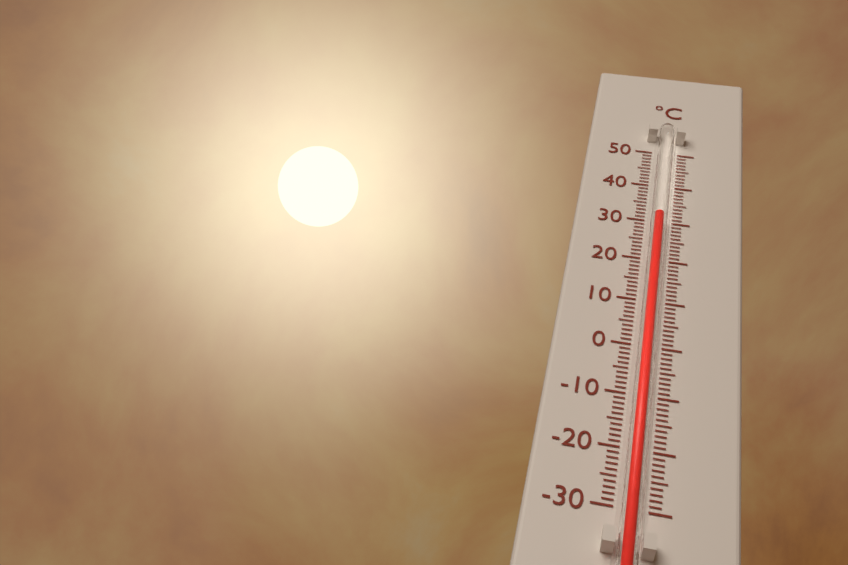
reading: 30 °C
